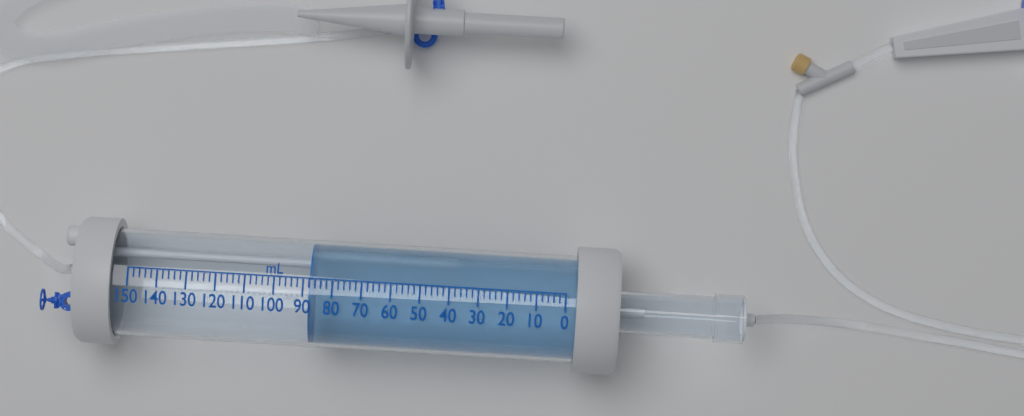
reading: 88 mL
